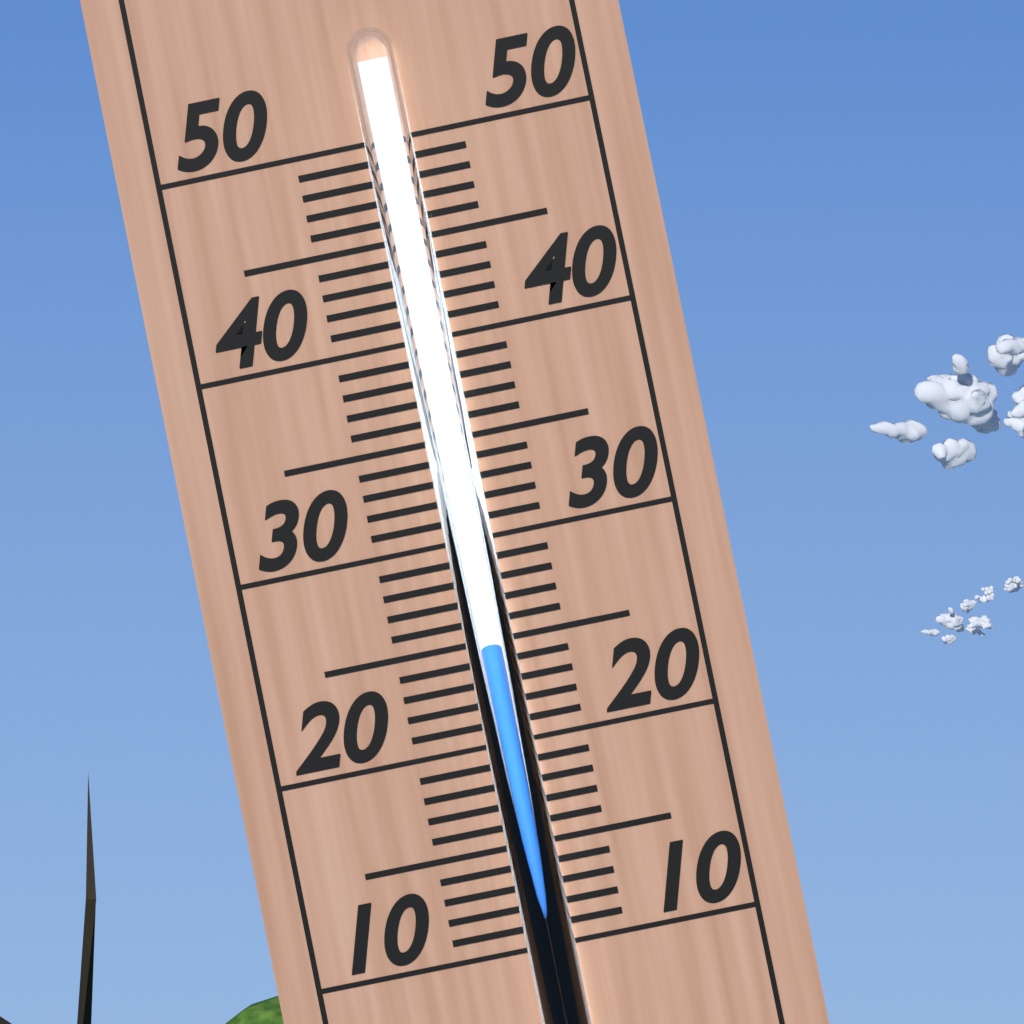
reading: 25 (no unit)
